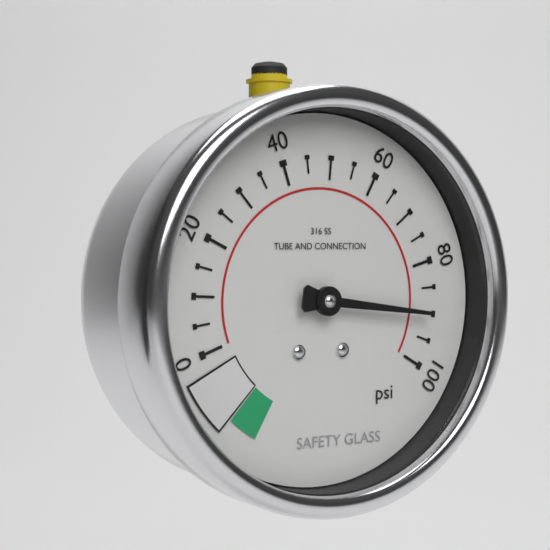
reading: 90 psi
